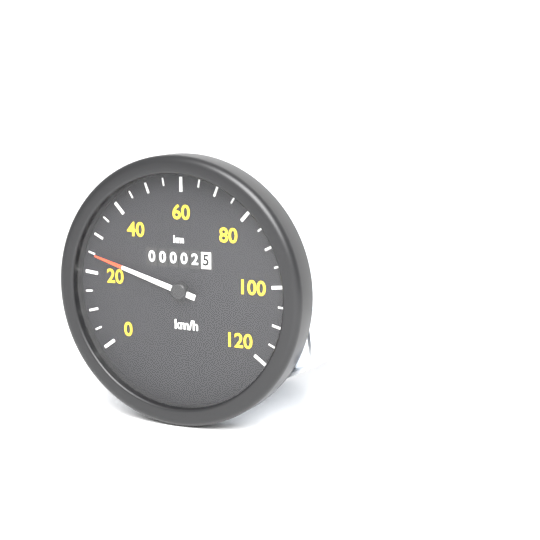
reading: 25 km/h
